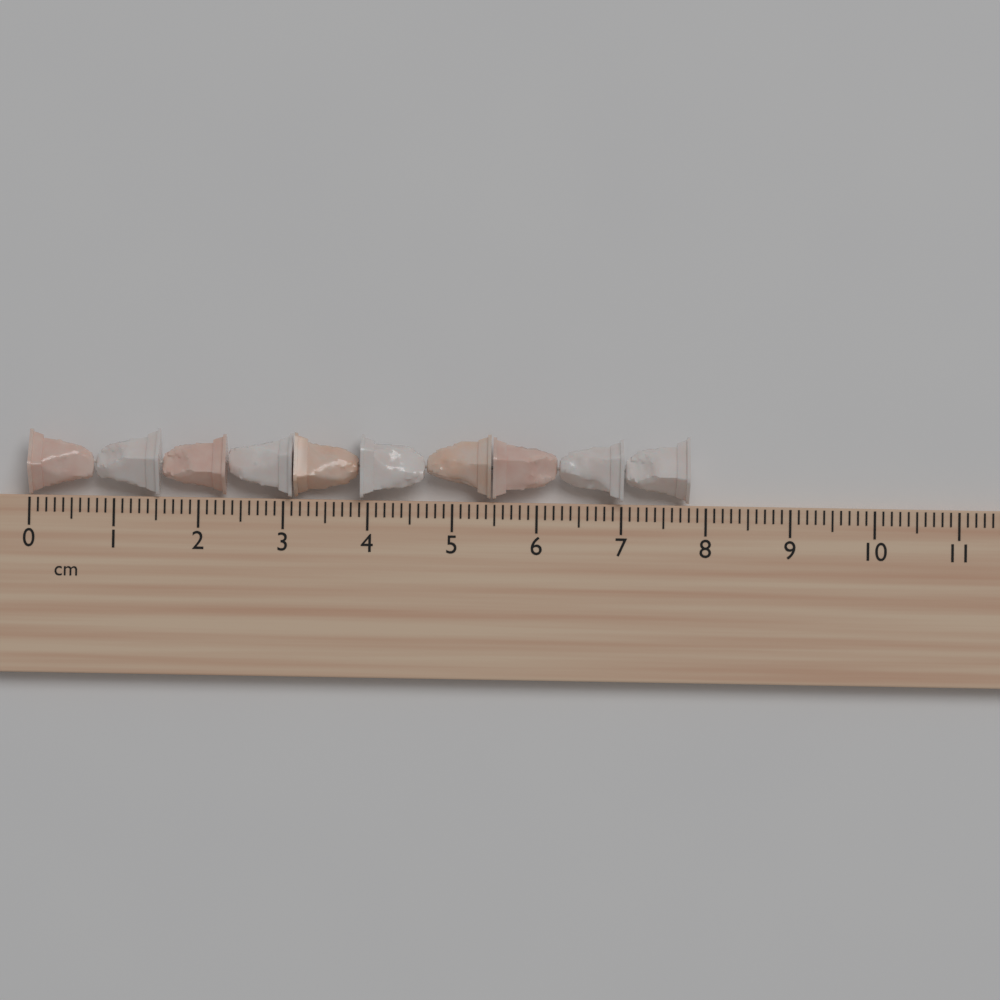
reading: 7.8 cm
